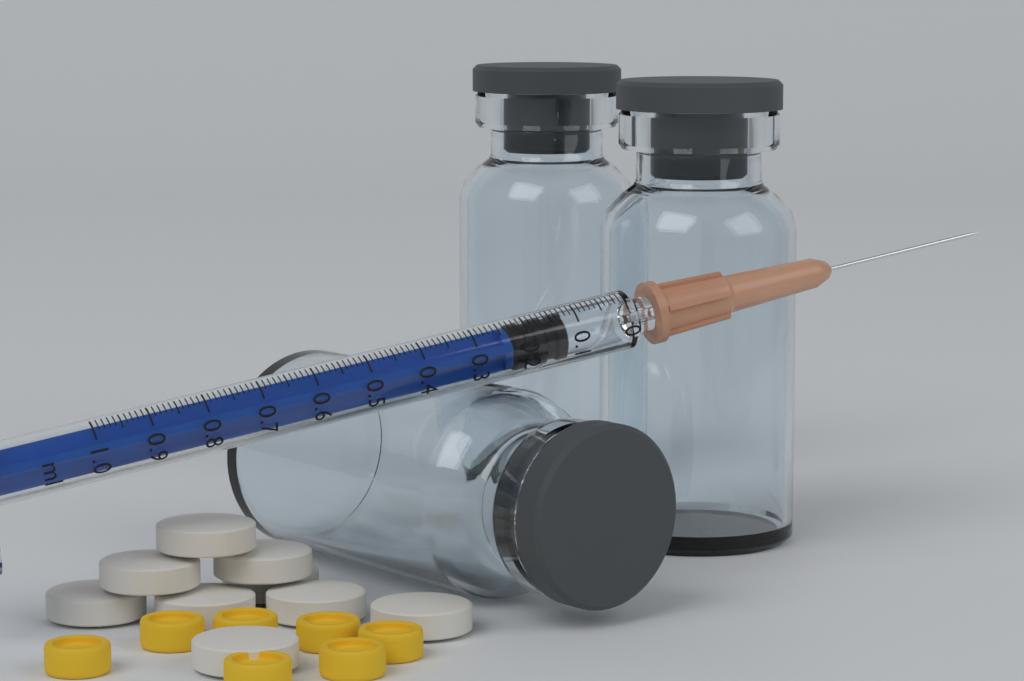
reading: 0.12 ml
